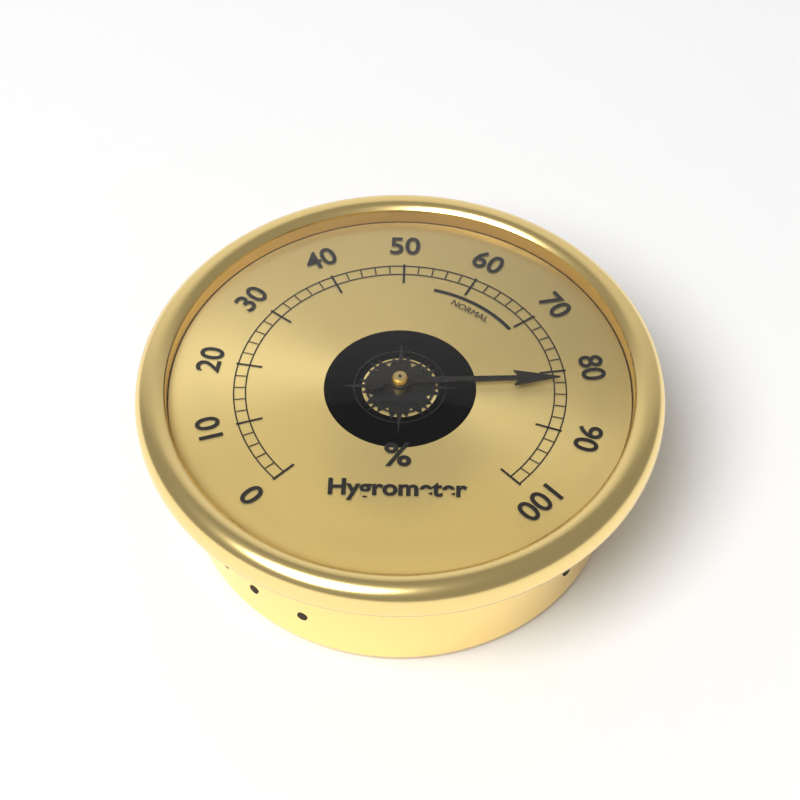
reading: 82 %
